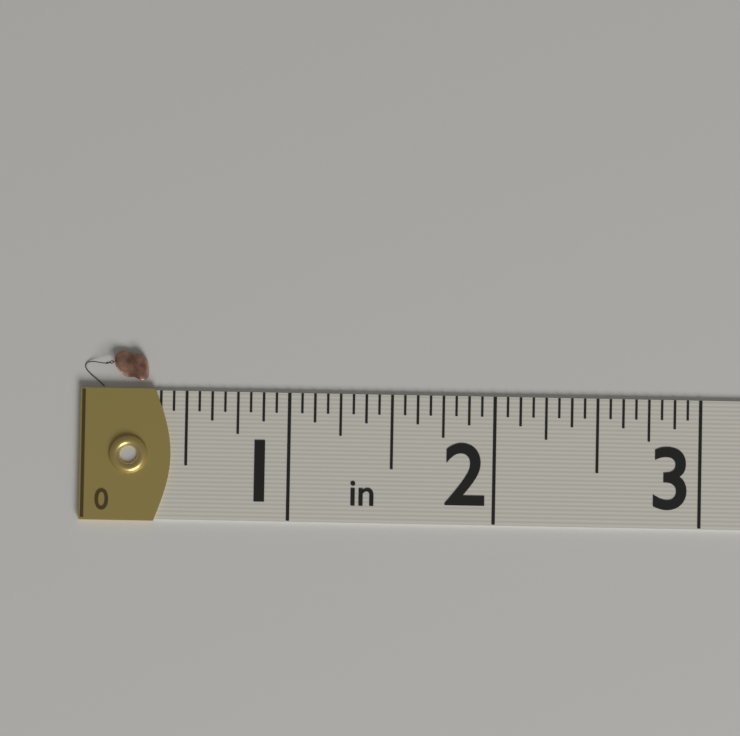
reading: 0.3125 in
